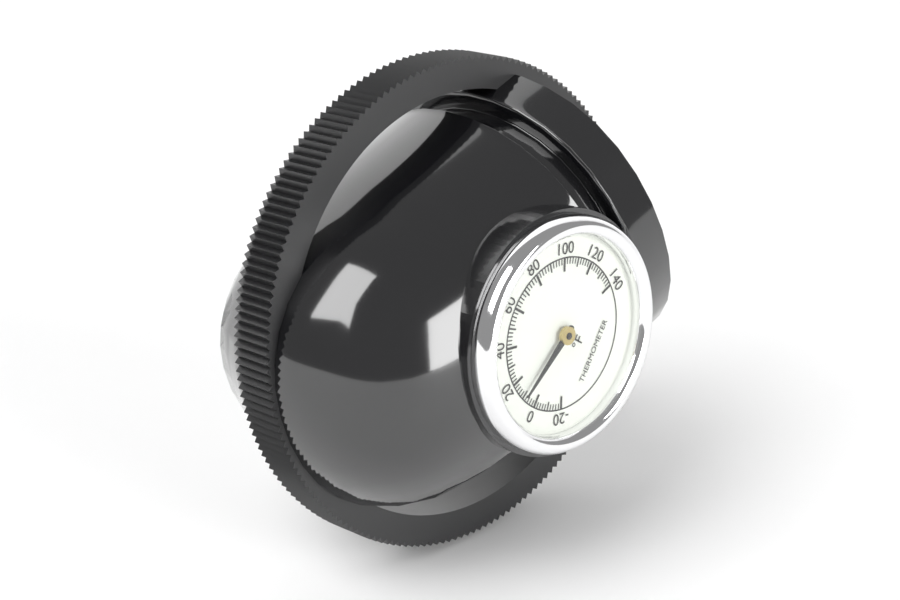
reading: 10 °F
